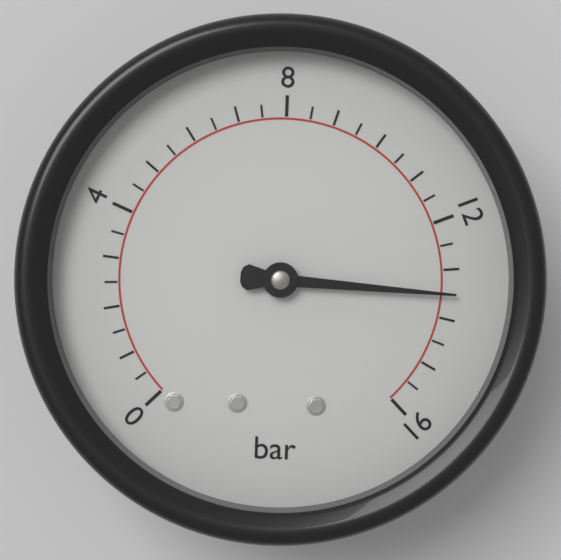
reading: 13.5 bar
